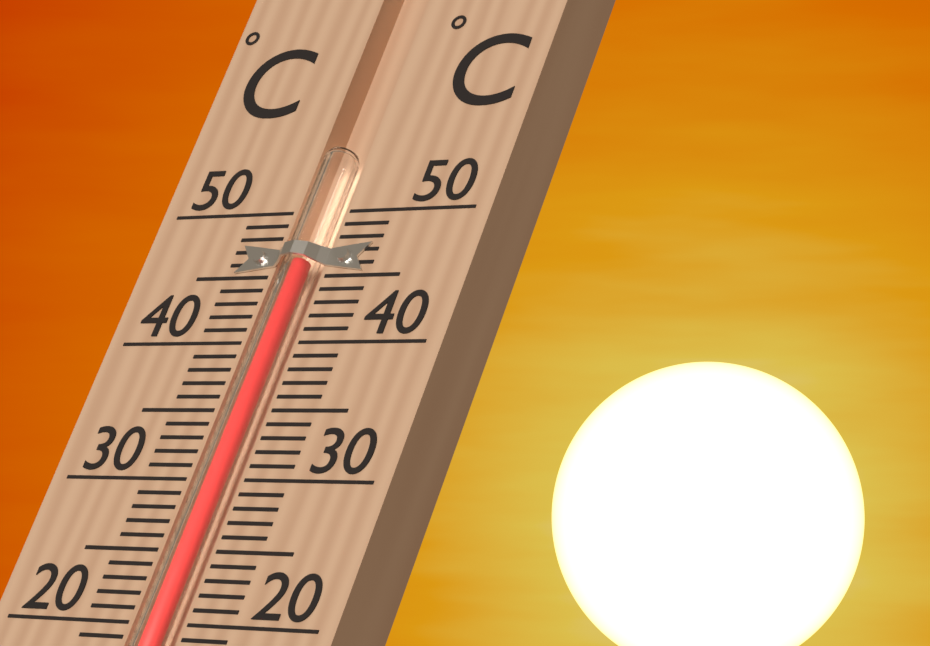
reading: 46 °C
